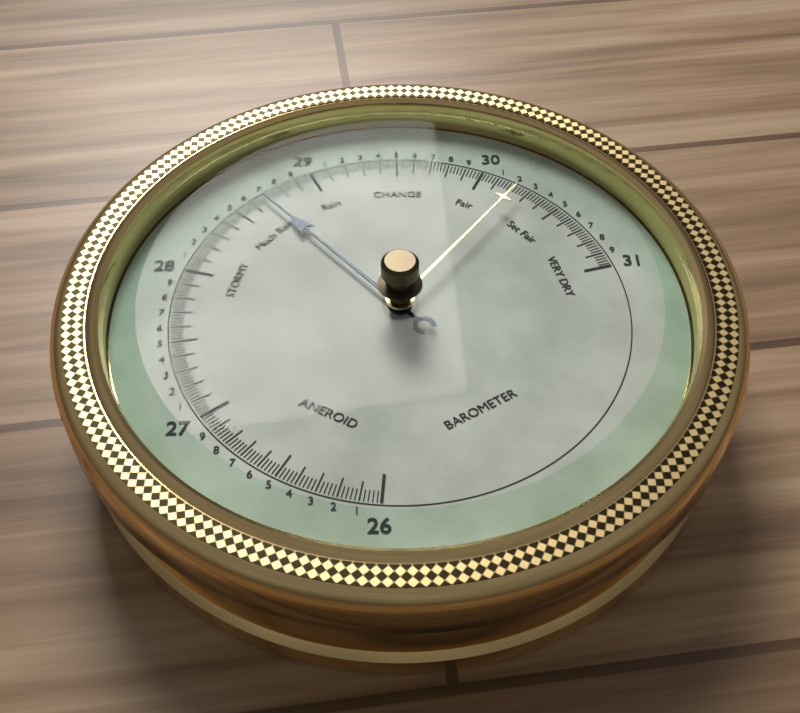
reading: 28.68 (no unit)
